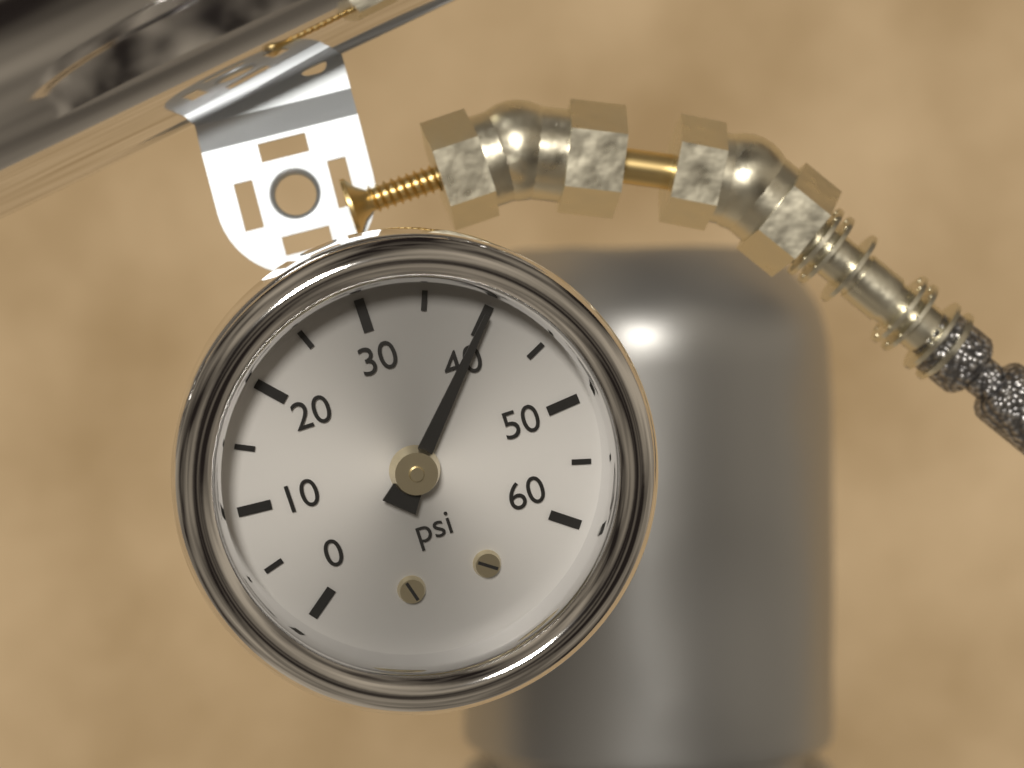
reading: 40 psi
